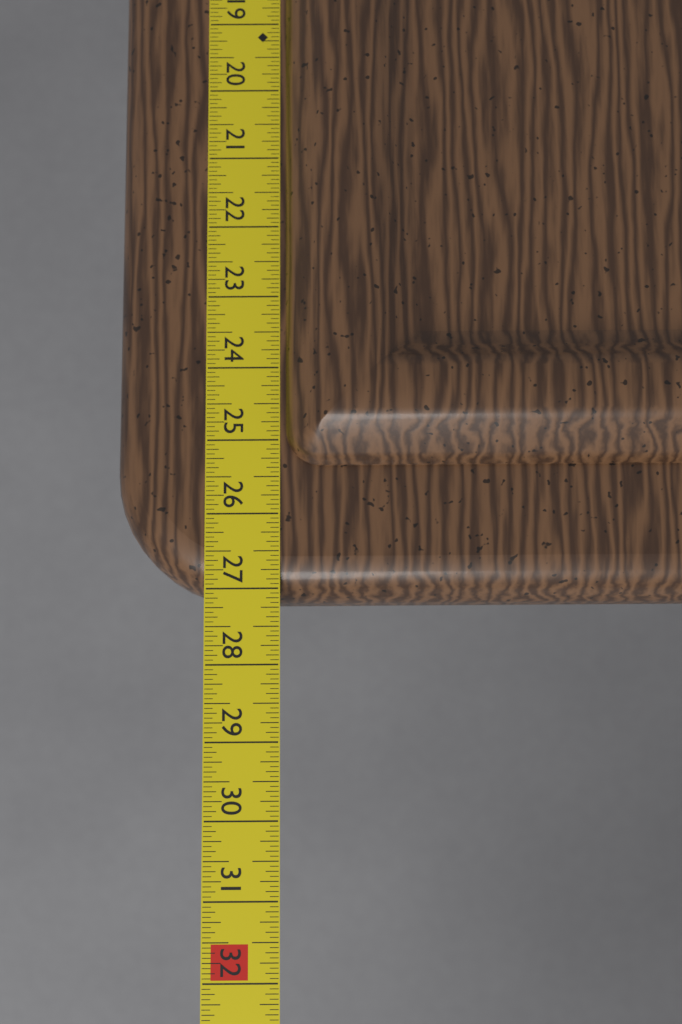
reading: 27.1250 in
